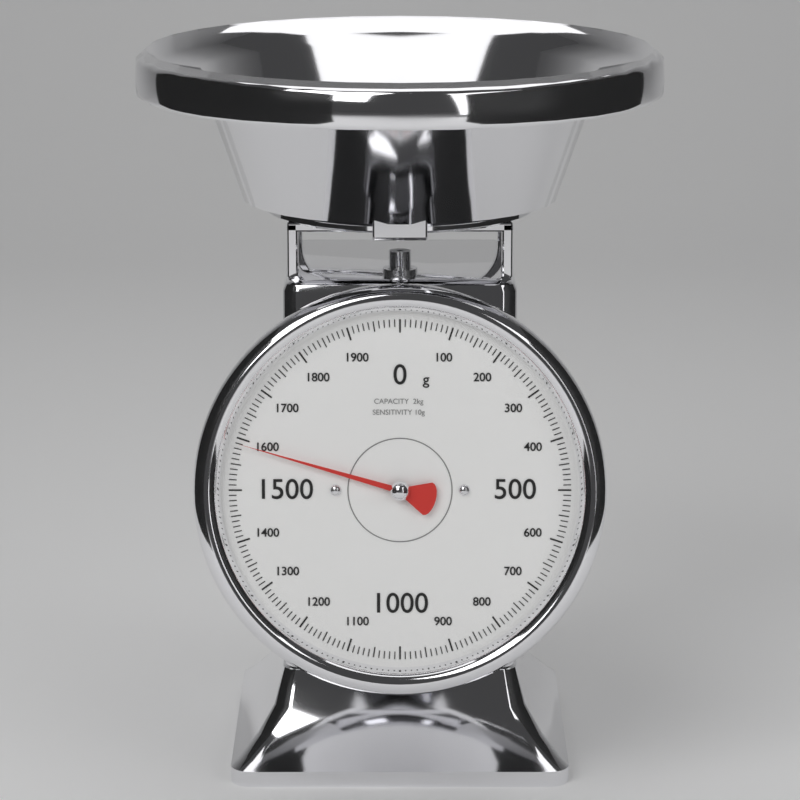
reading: 1590 g
